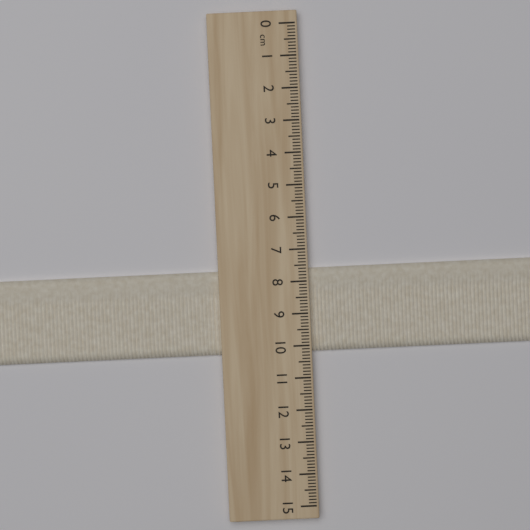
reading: 10.2 cm
